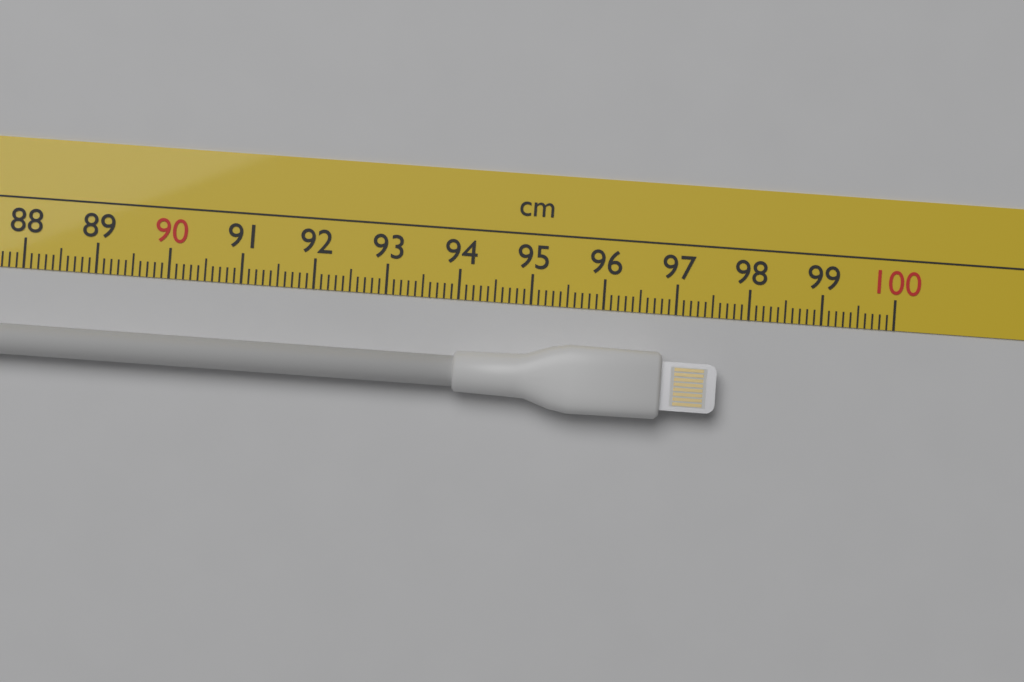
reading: 97.6 cm
